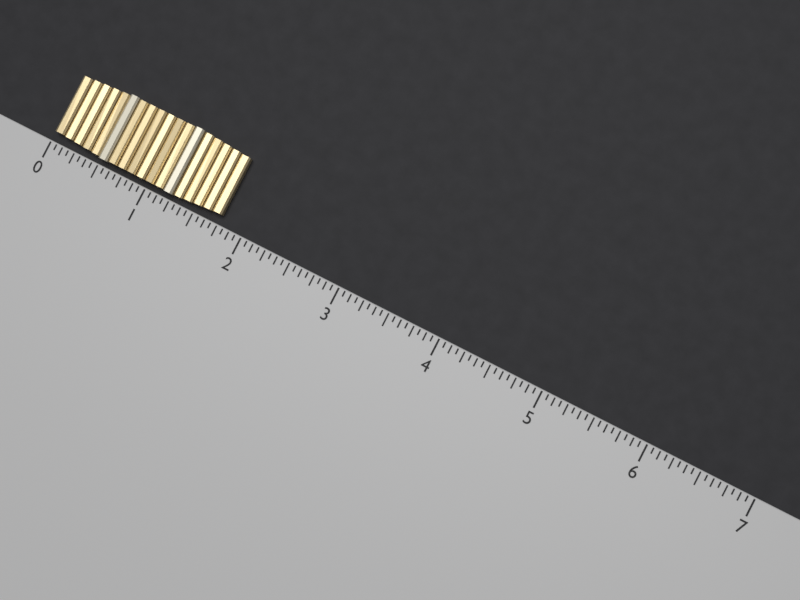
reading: 1.7500 (no unit)
